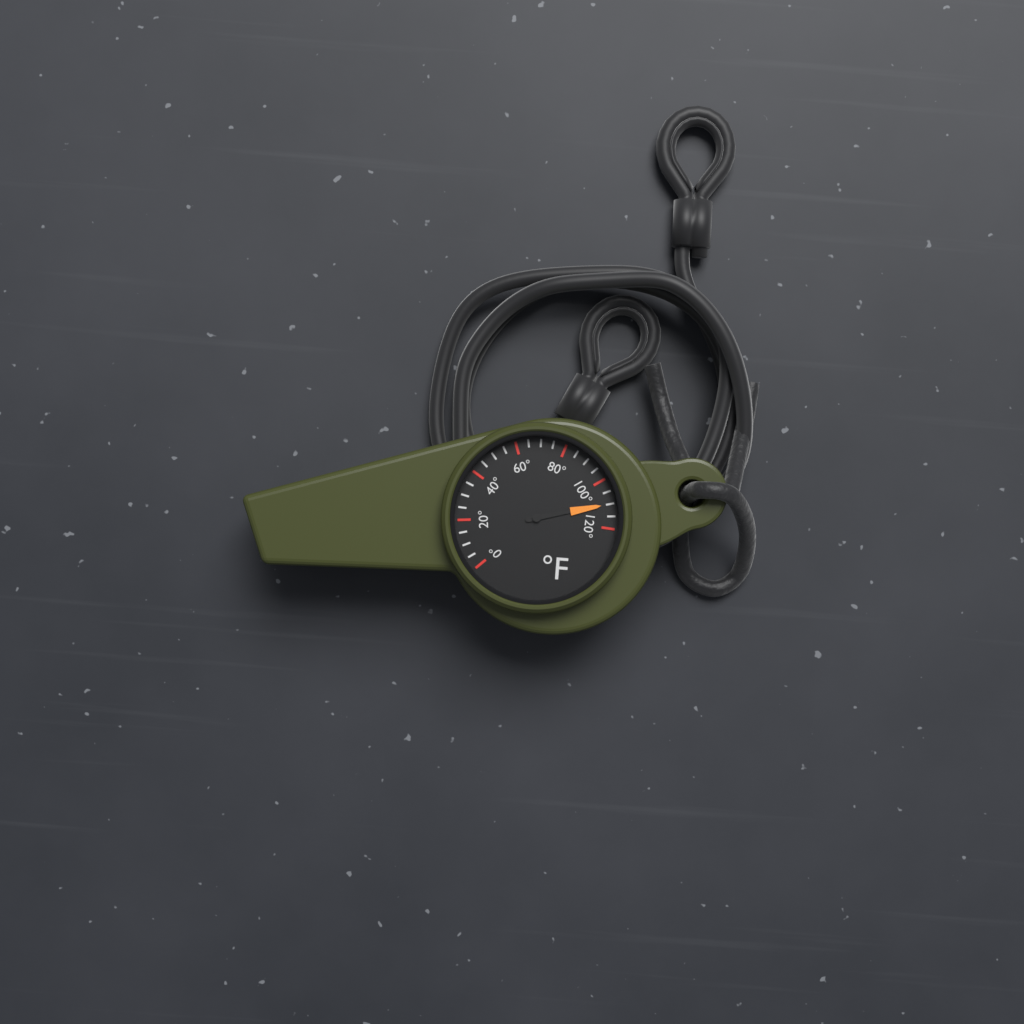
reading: 110 °F
